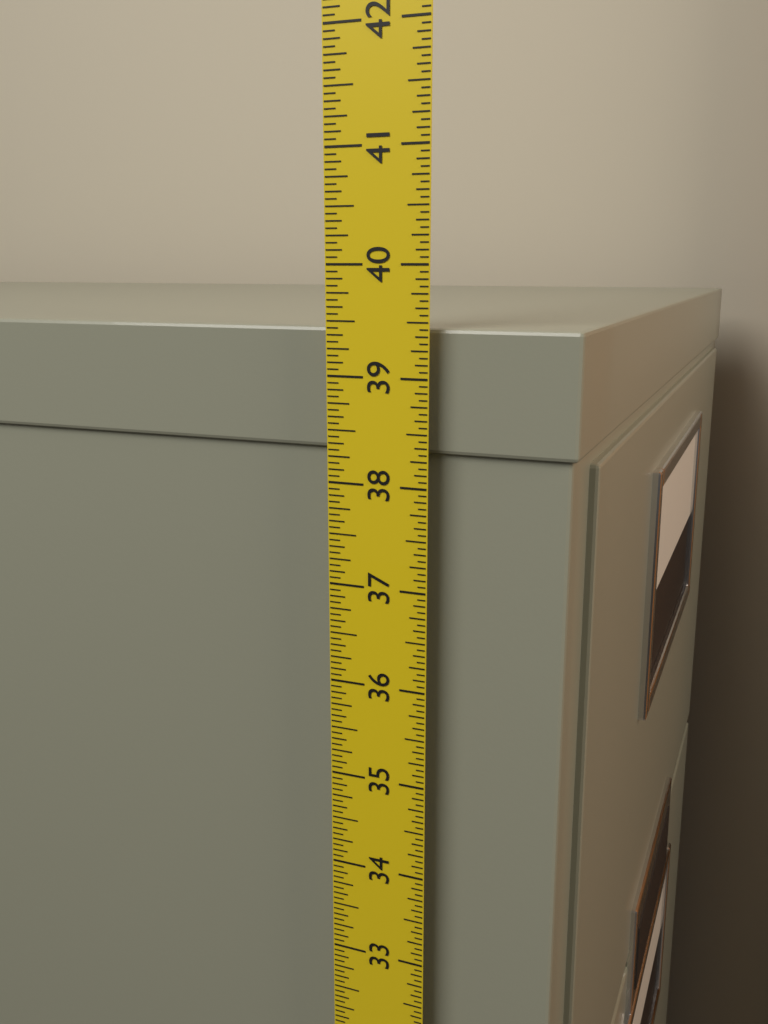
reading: 39.4375 in
